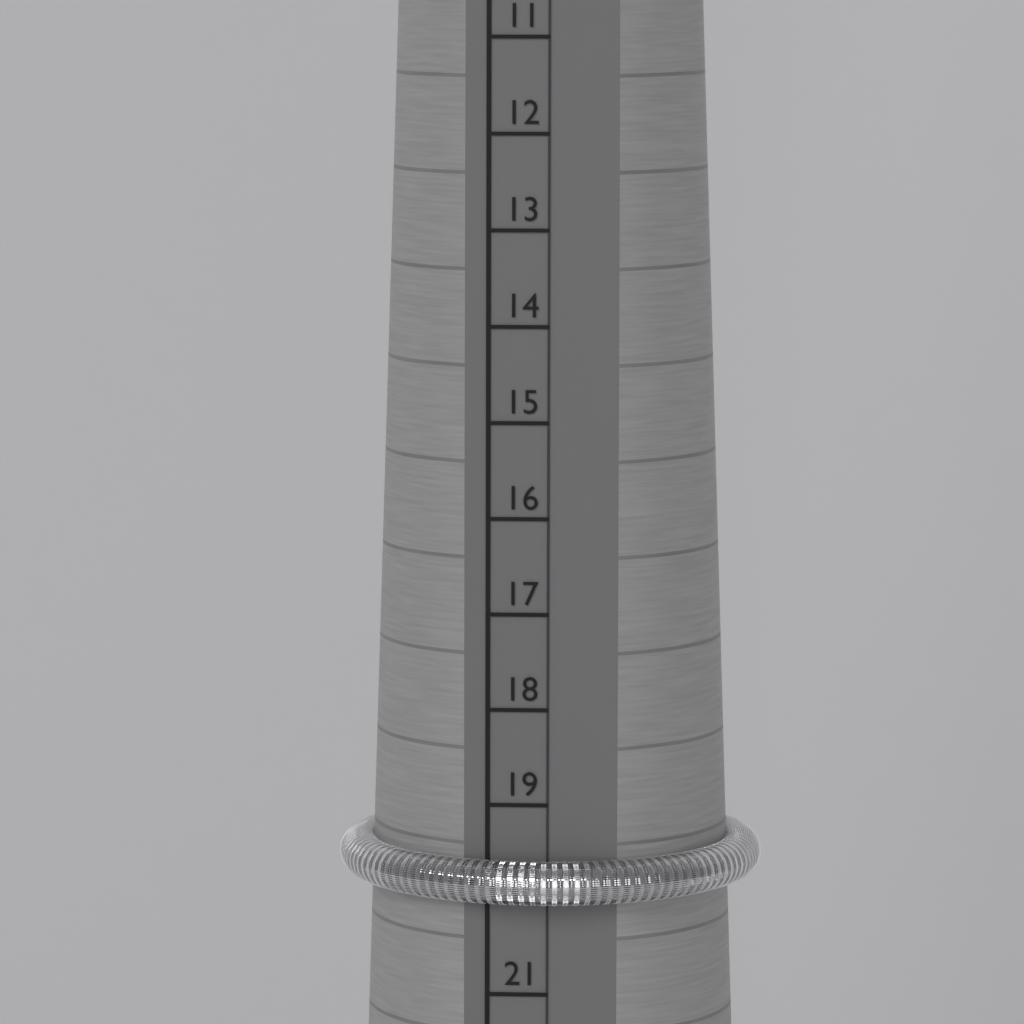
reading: 20 (no unit)
